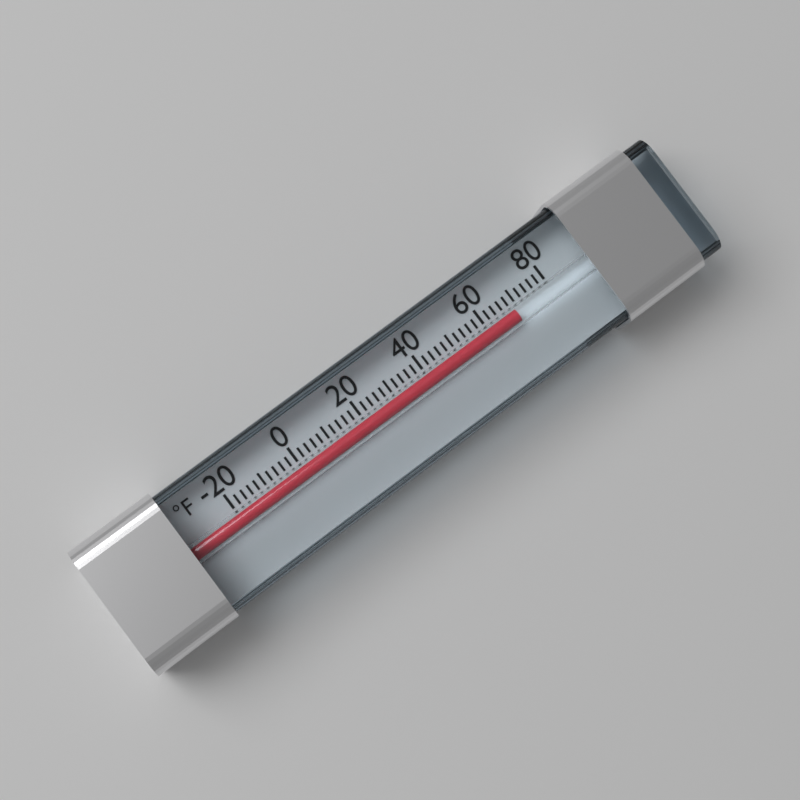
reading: 68 °F
